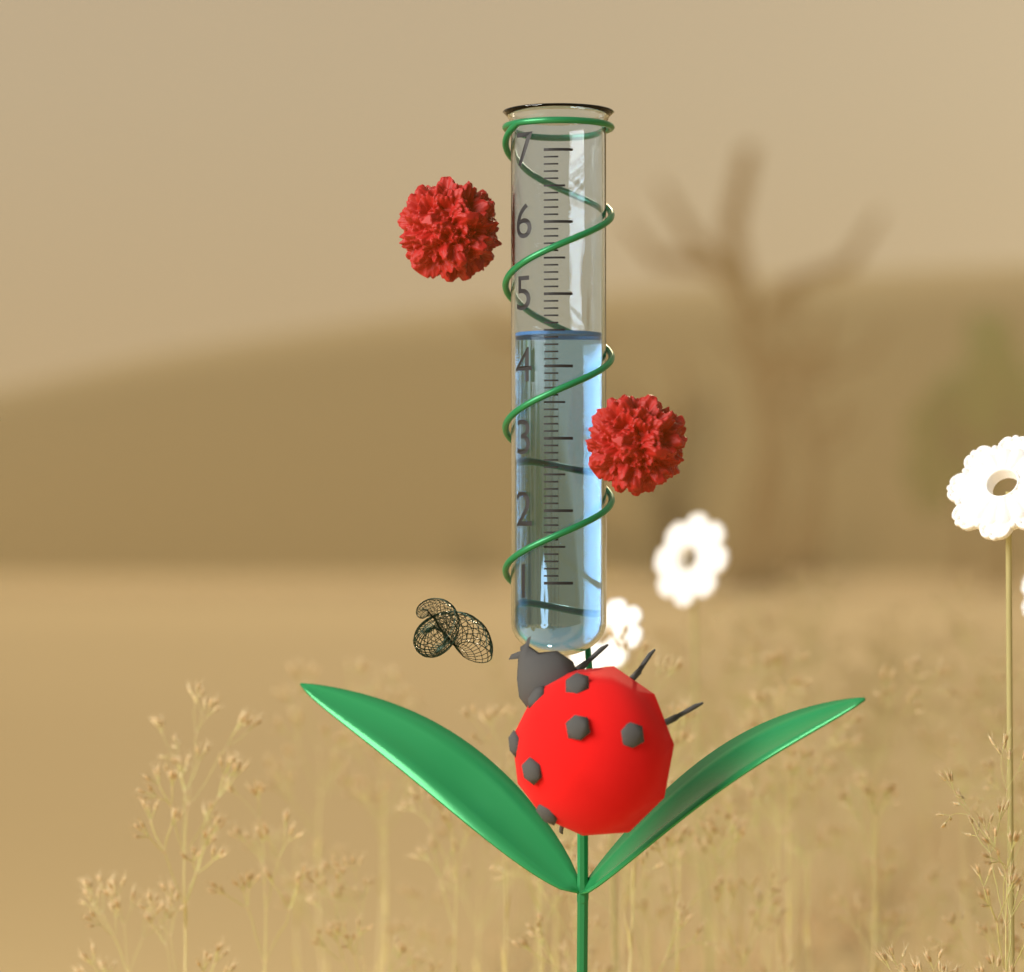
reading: 4.5 (no unit)
